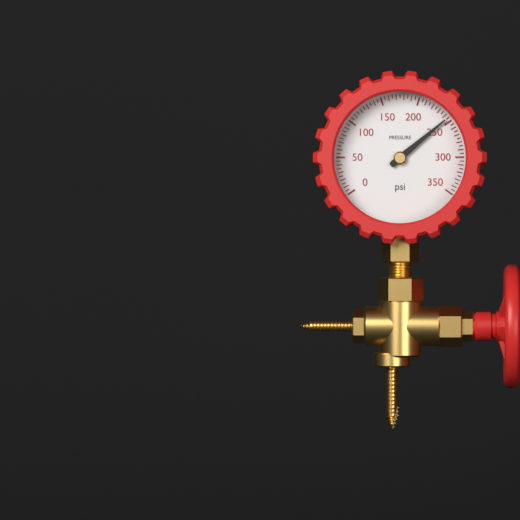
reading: 245 psi
